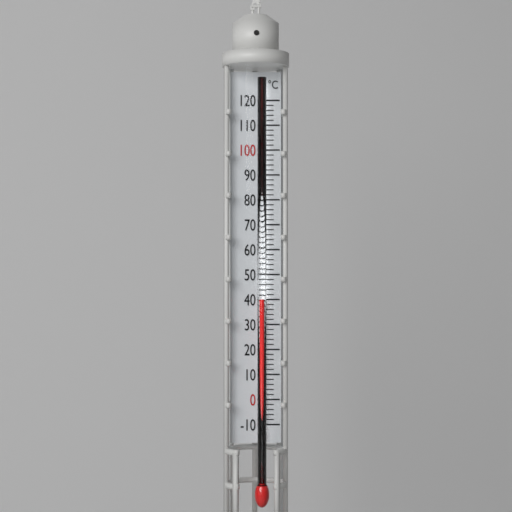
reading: 40 °C
